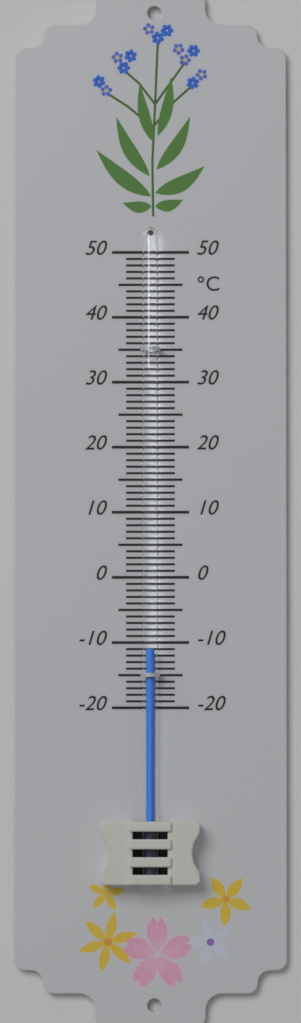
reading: -11 °C
